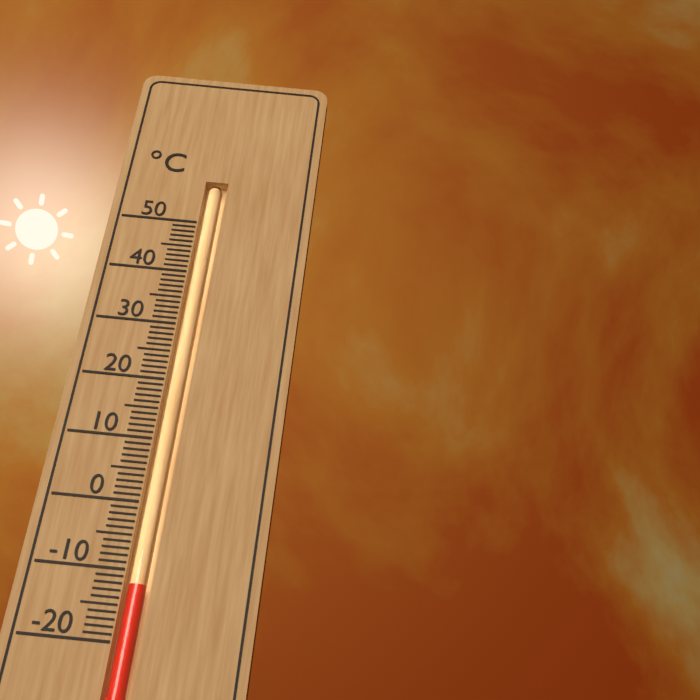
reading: -12 °C
